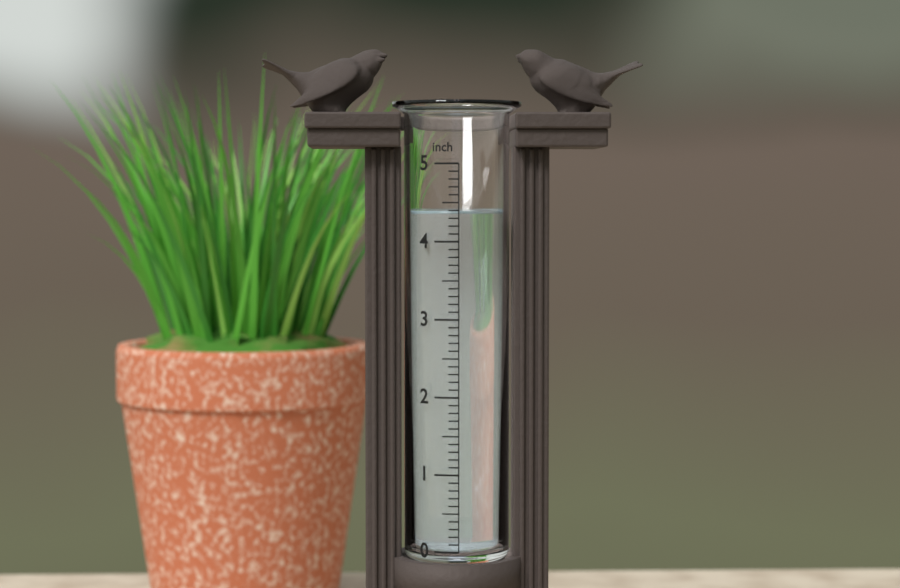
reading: 4.4 inch
